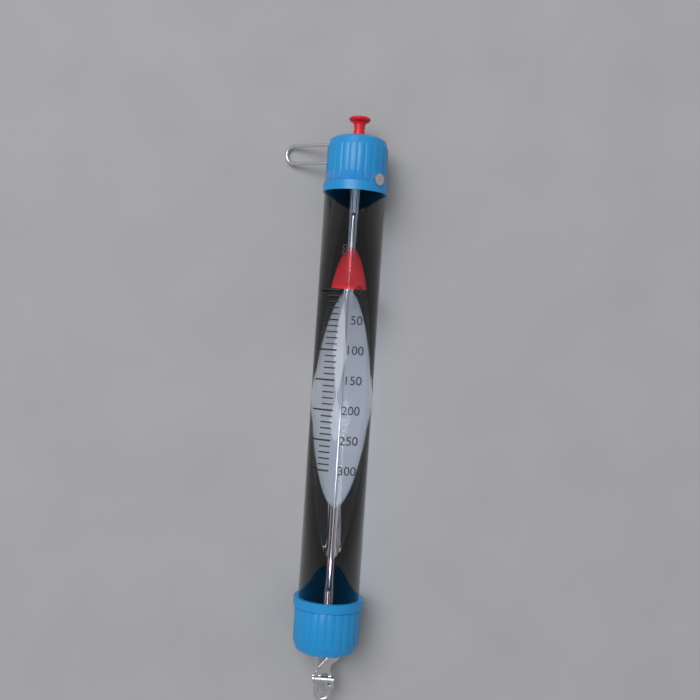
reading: 0 g
